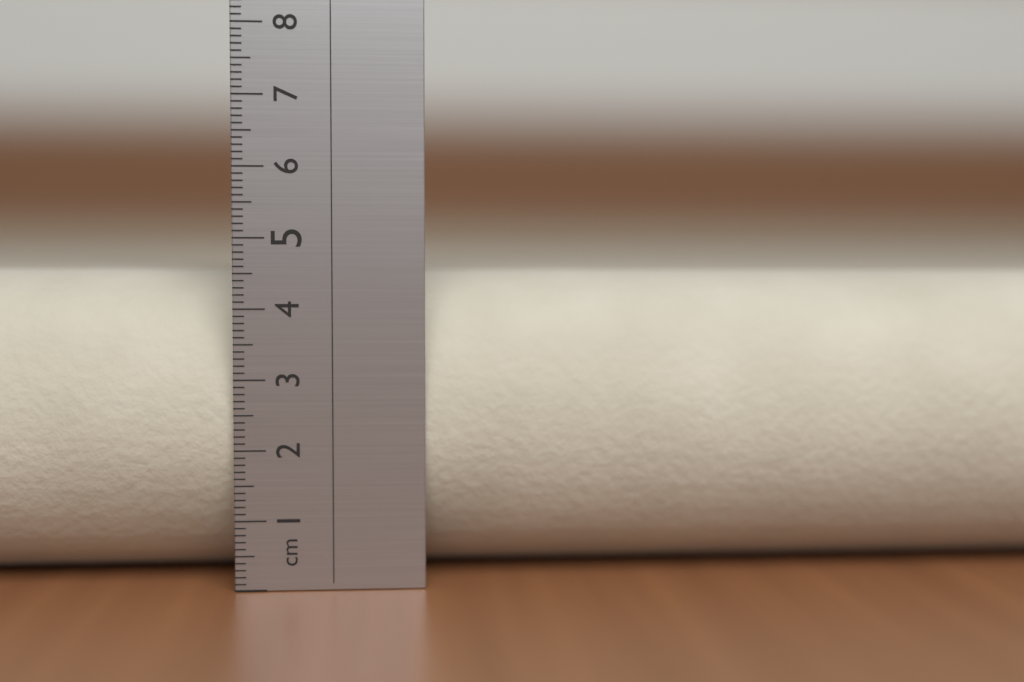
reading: 4.6 cm
